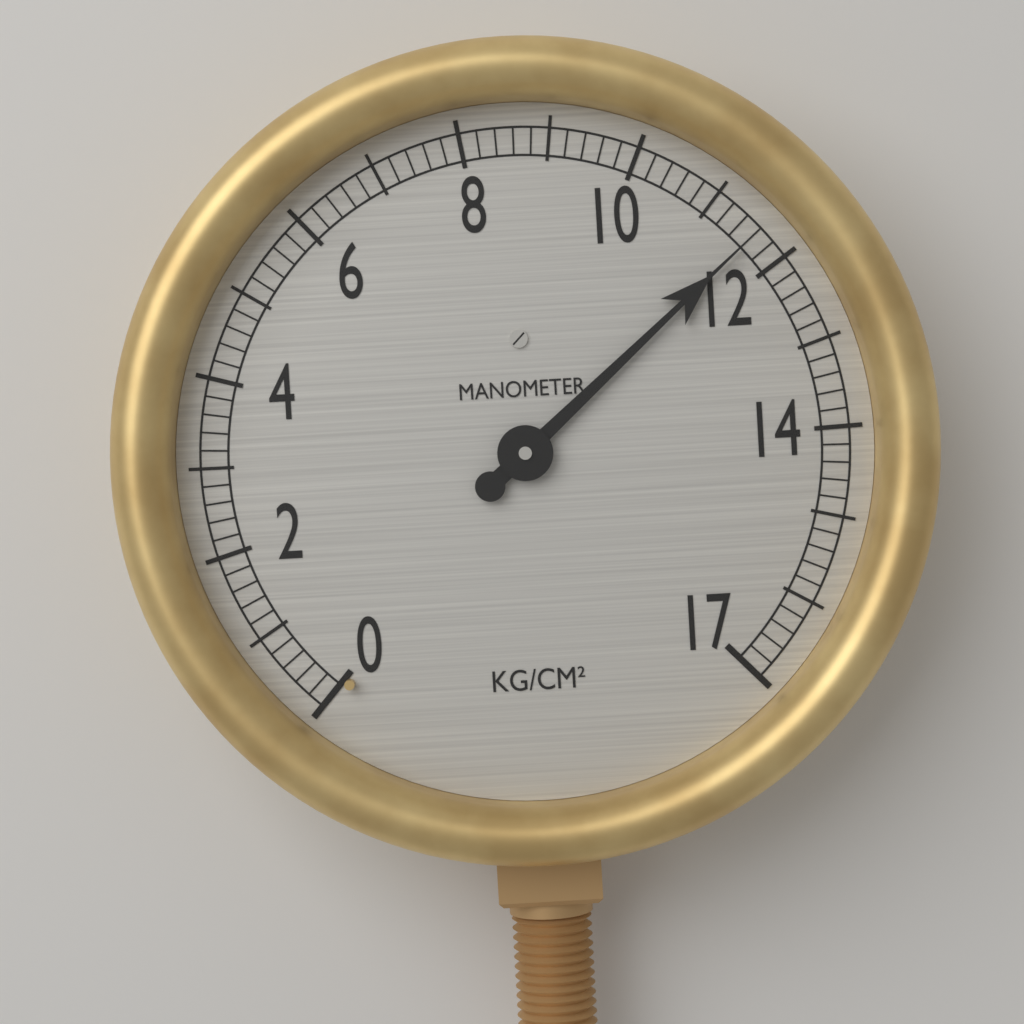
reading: 11.6 kg/cm²
